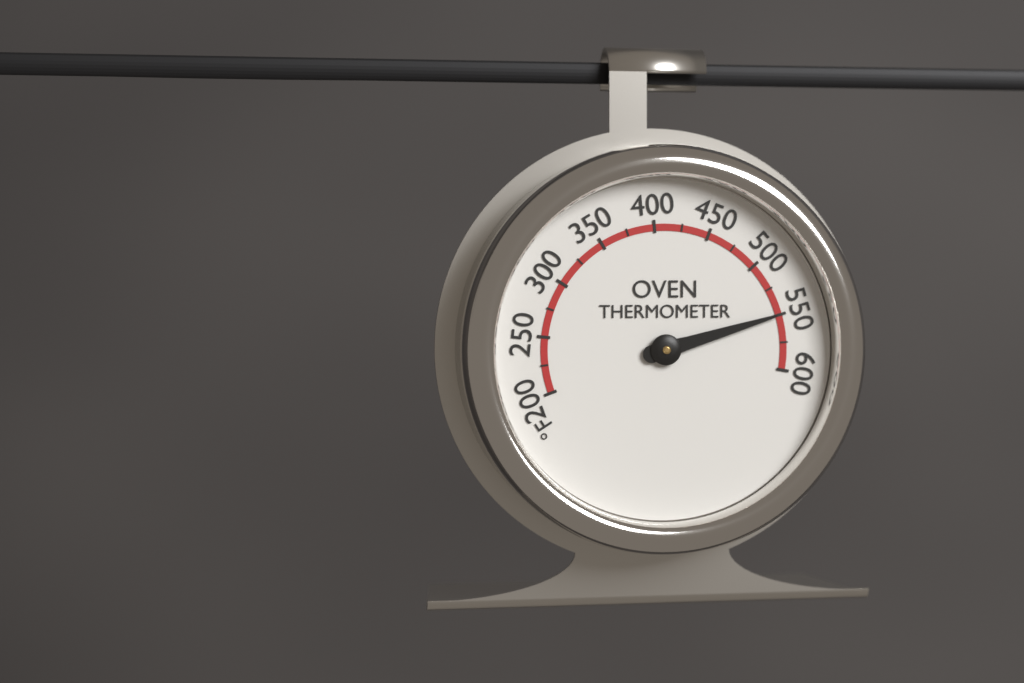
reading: 550 °F
